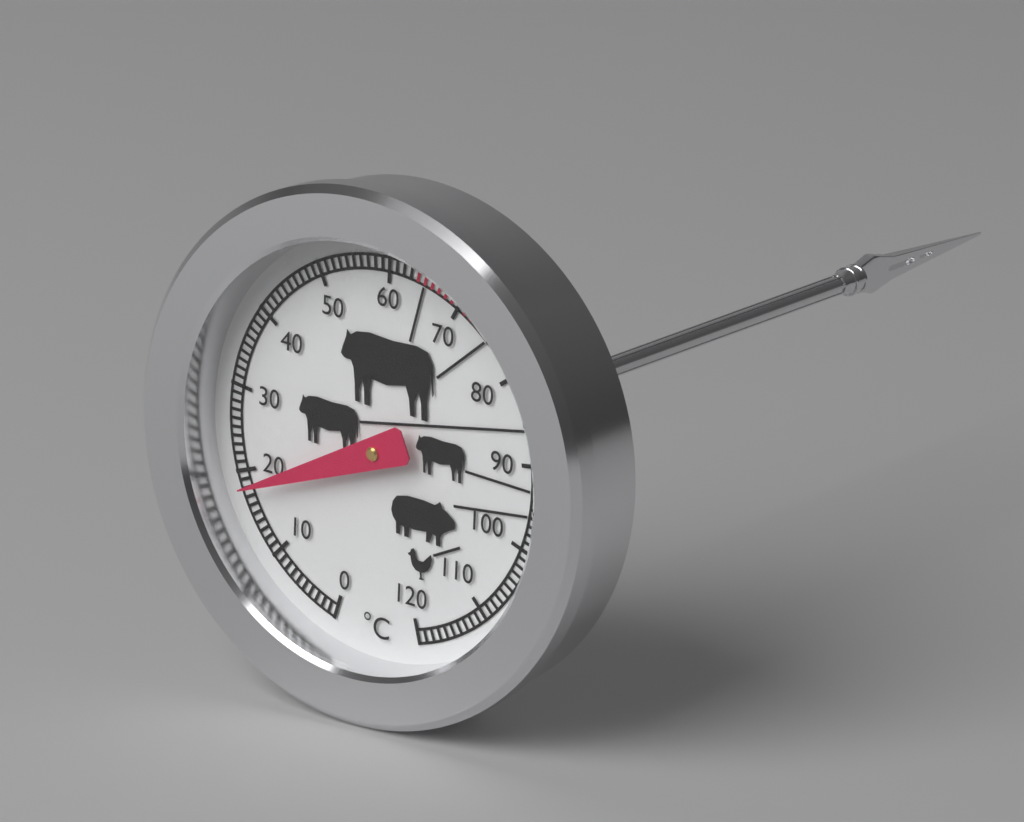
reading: 18 °C
